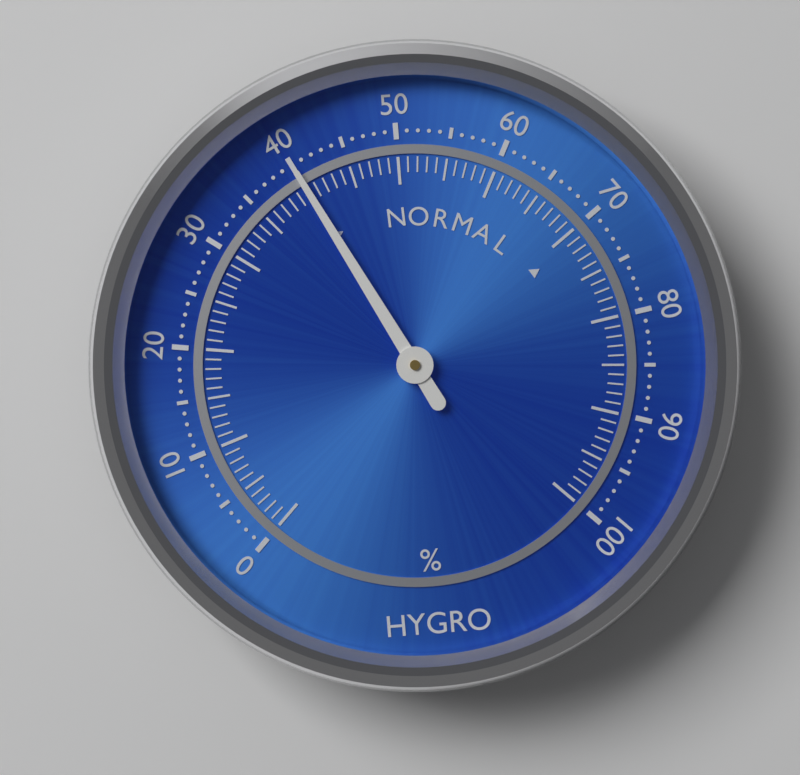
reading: 40 %
